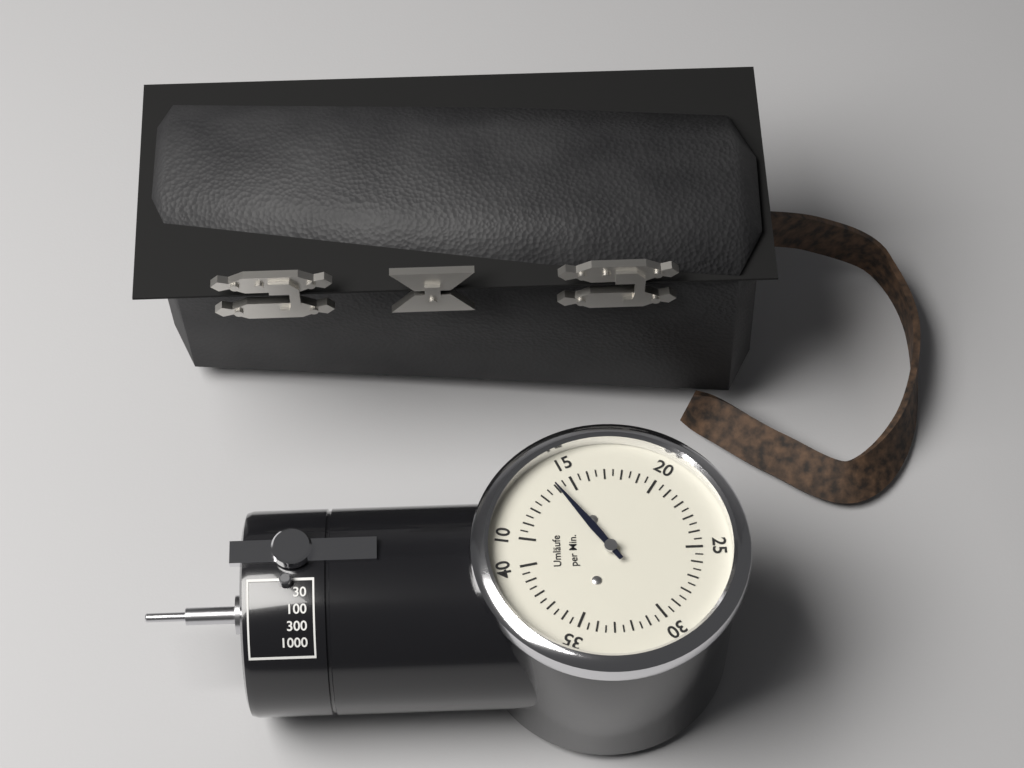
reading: 14.0 Umläufe per Min.
